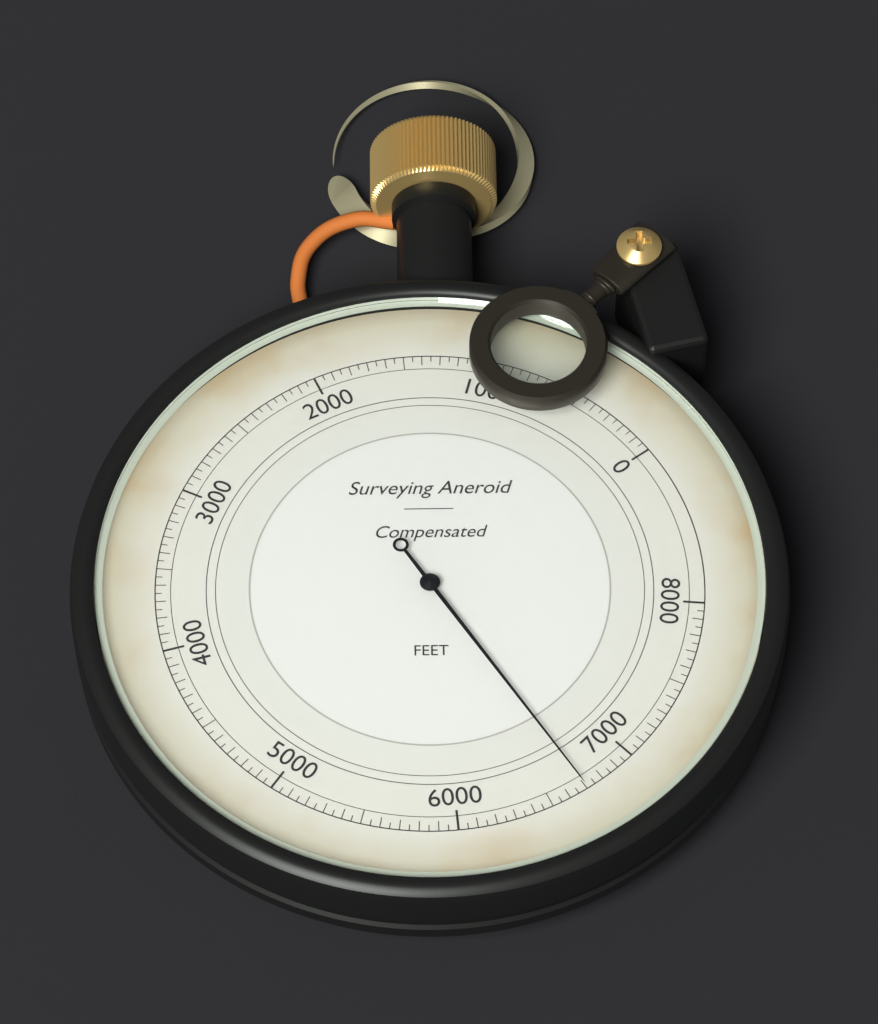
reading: 6700 ft
